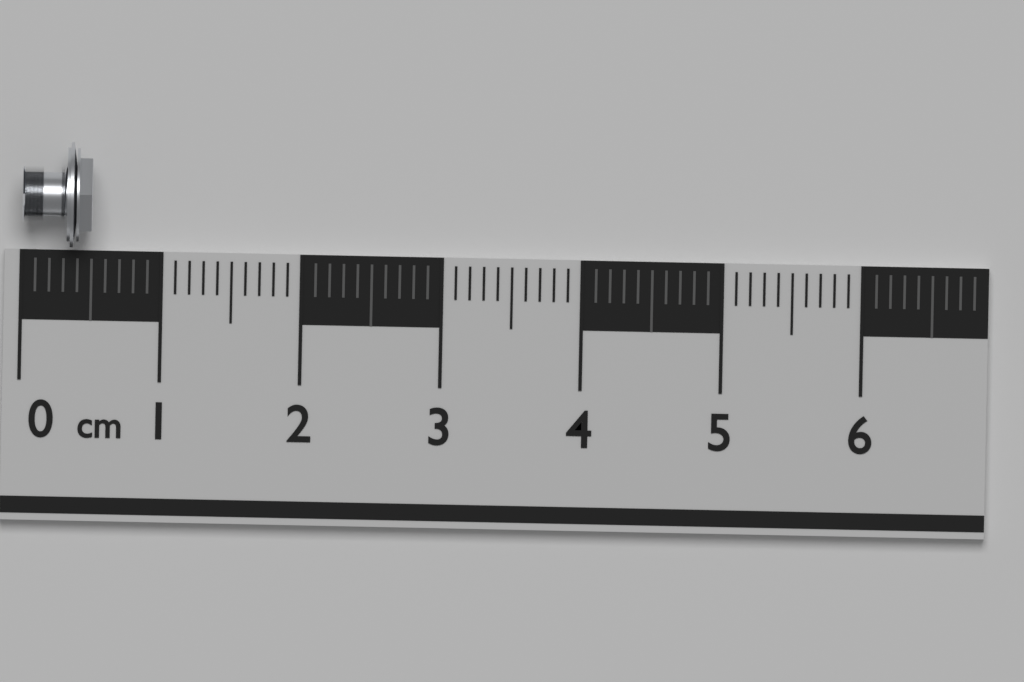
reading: 0.5 cm
